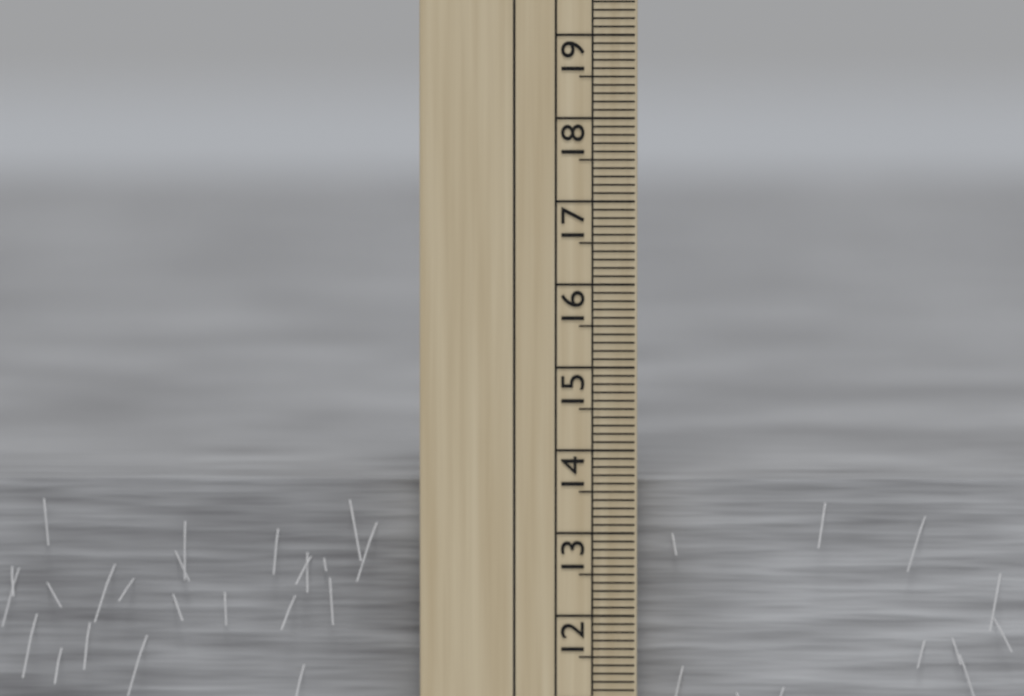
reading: 13.6 cm
